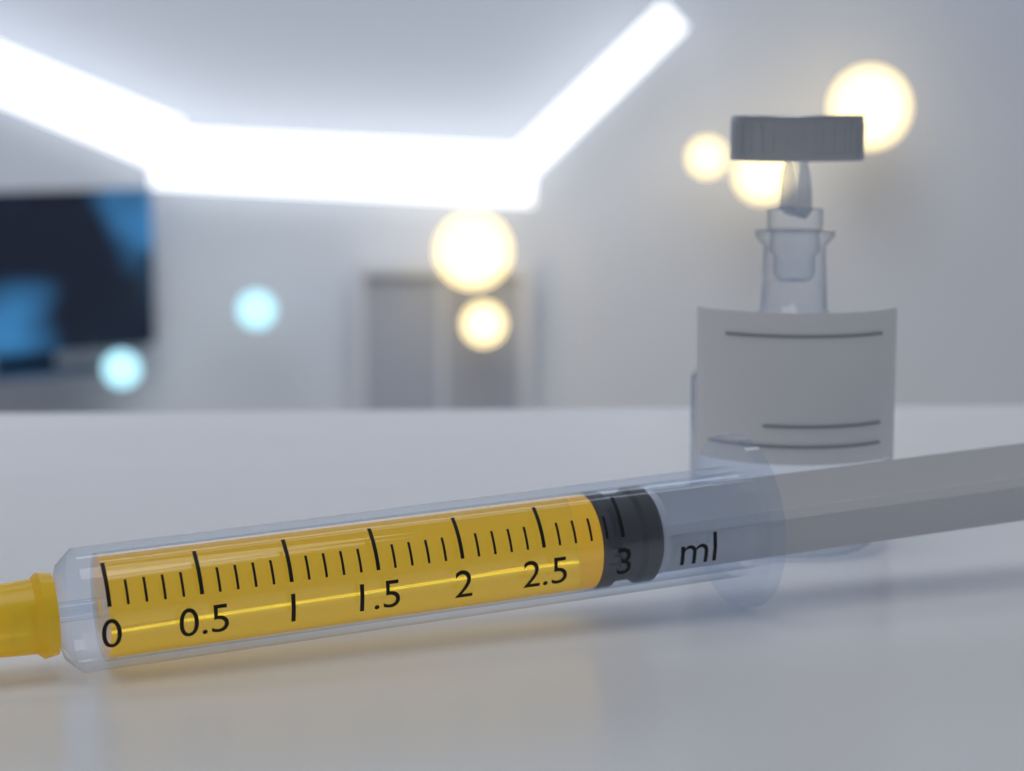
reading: 2.9 ml
